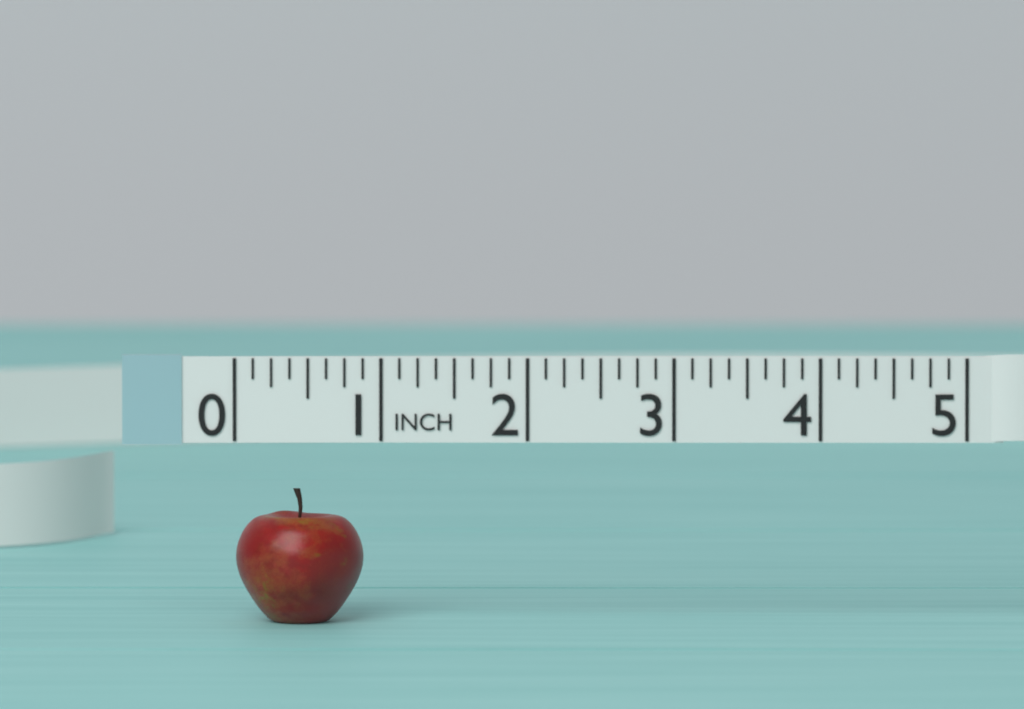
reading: 0.875 in
